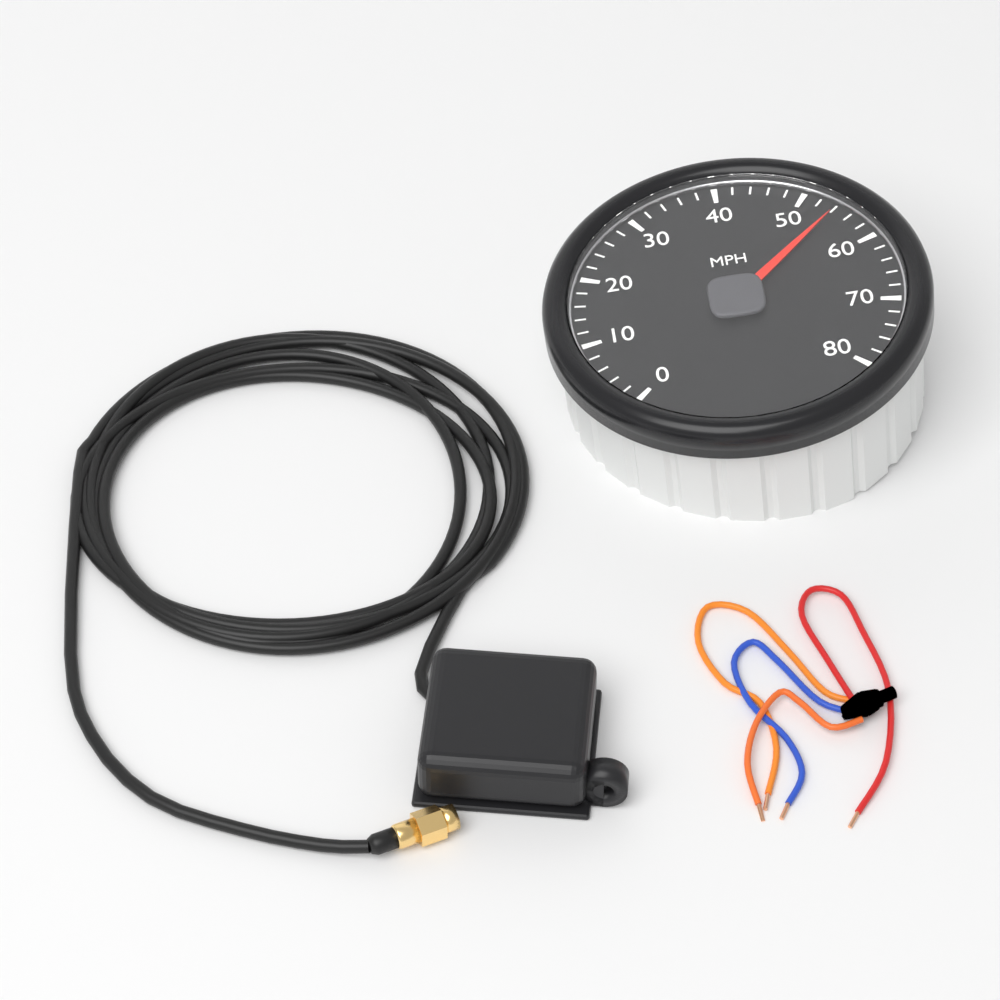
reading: 54 MPH
